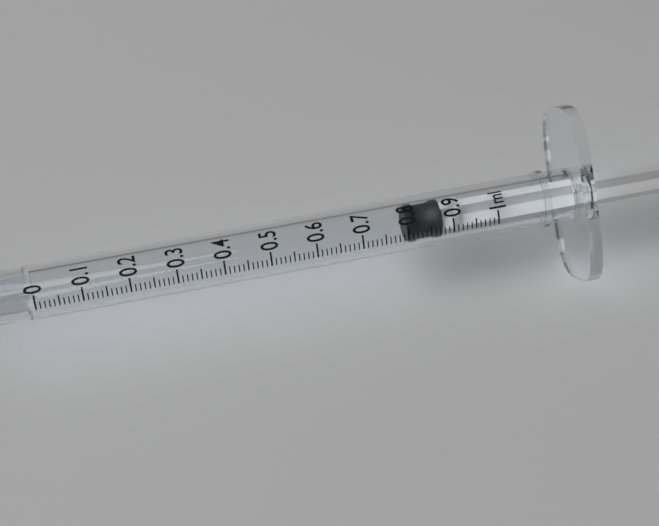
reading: 0.80 ml
